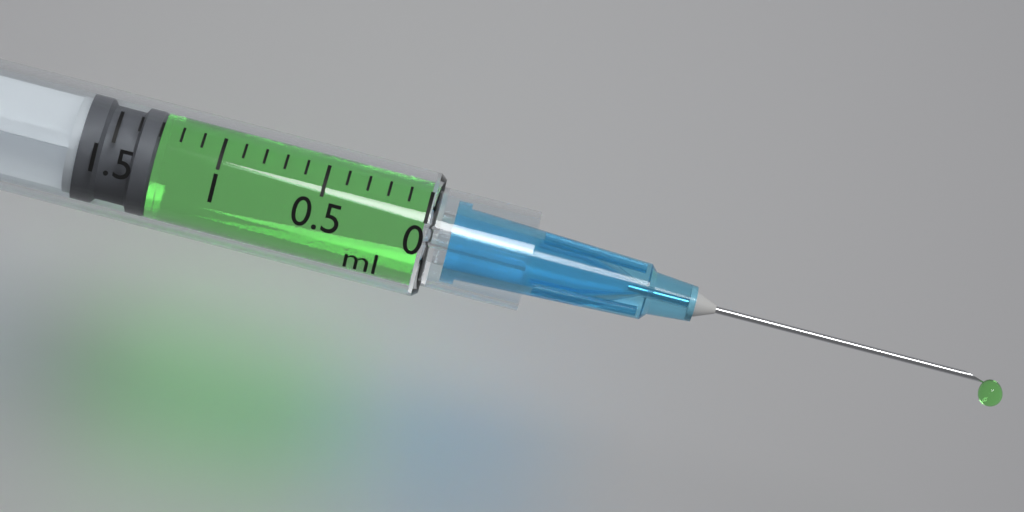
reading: 1.3 ml
